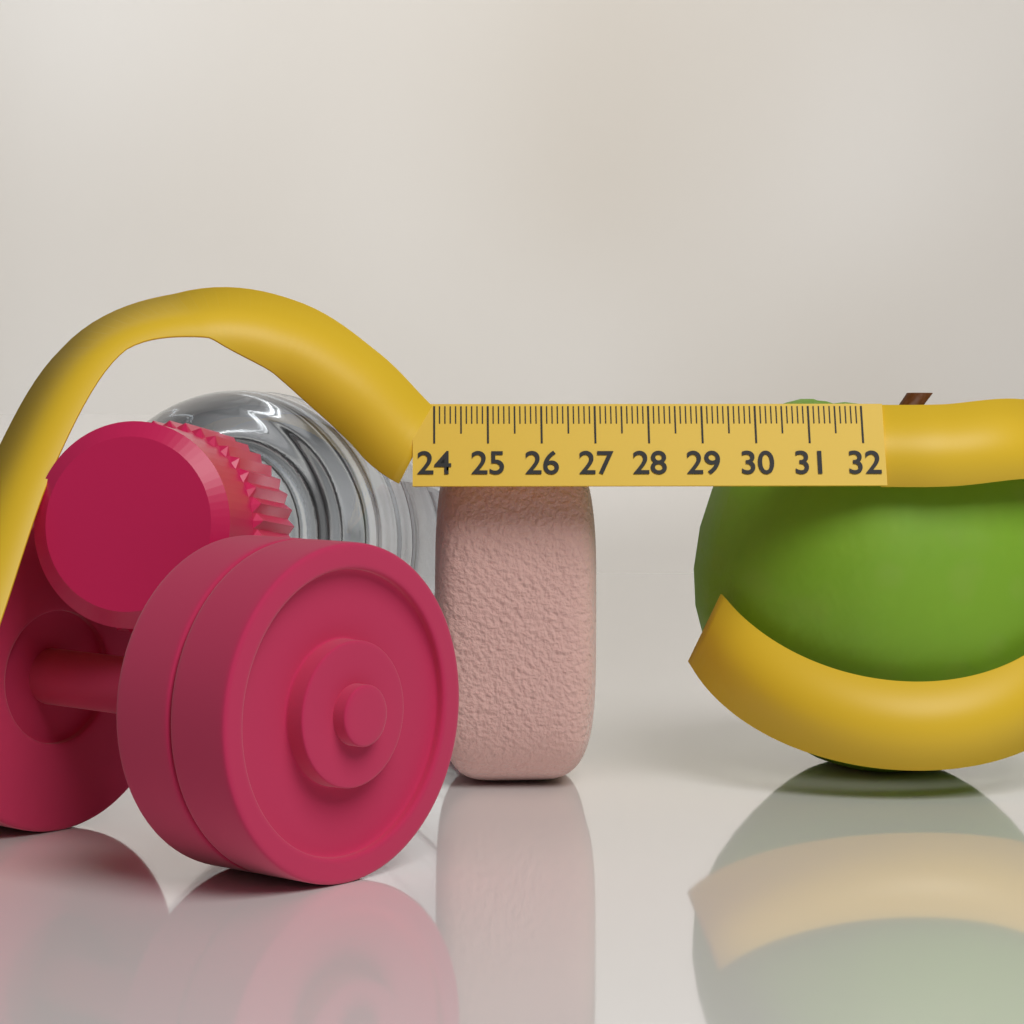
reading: 27.1 (no unit)
